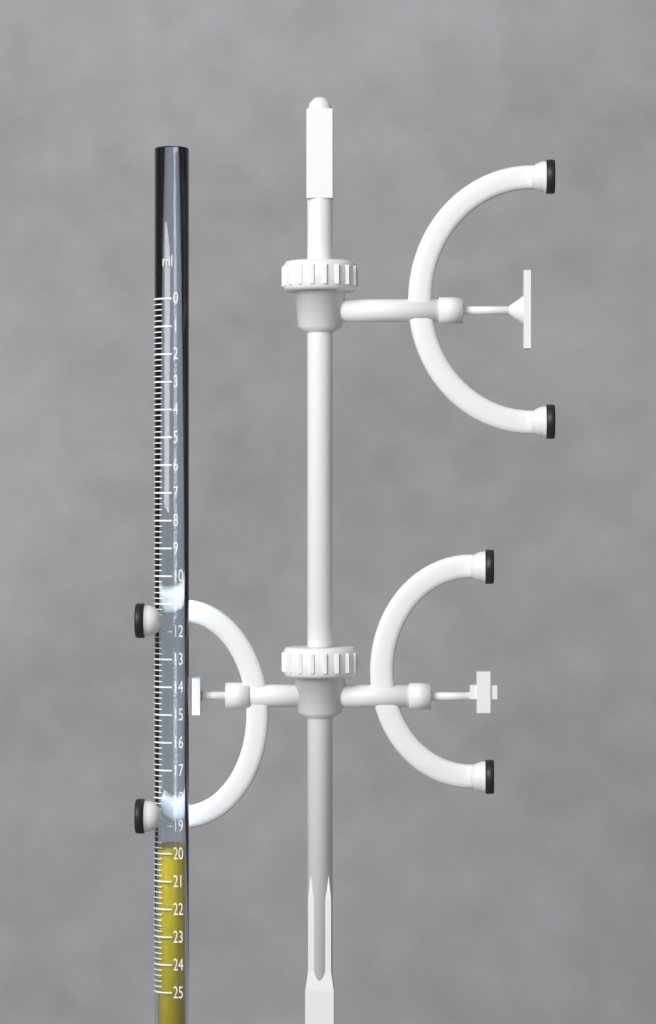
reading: 19.8 ml
